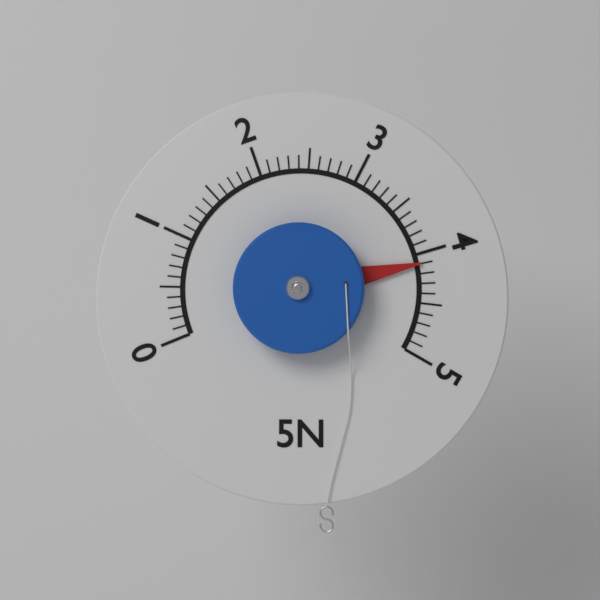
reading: 4.1 N
